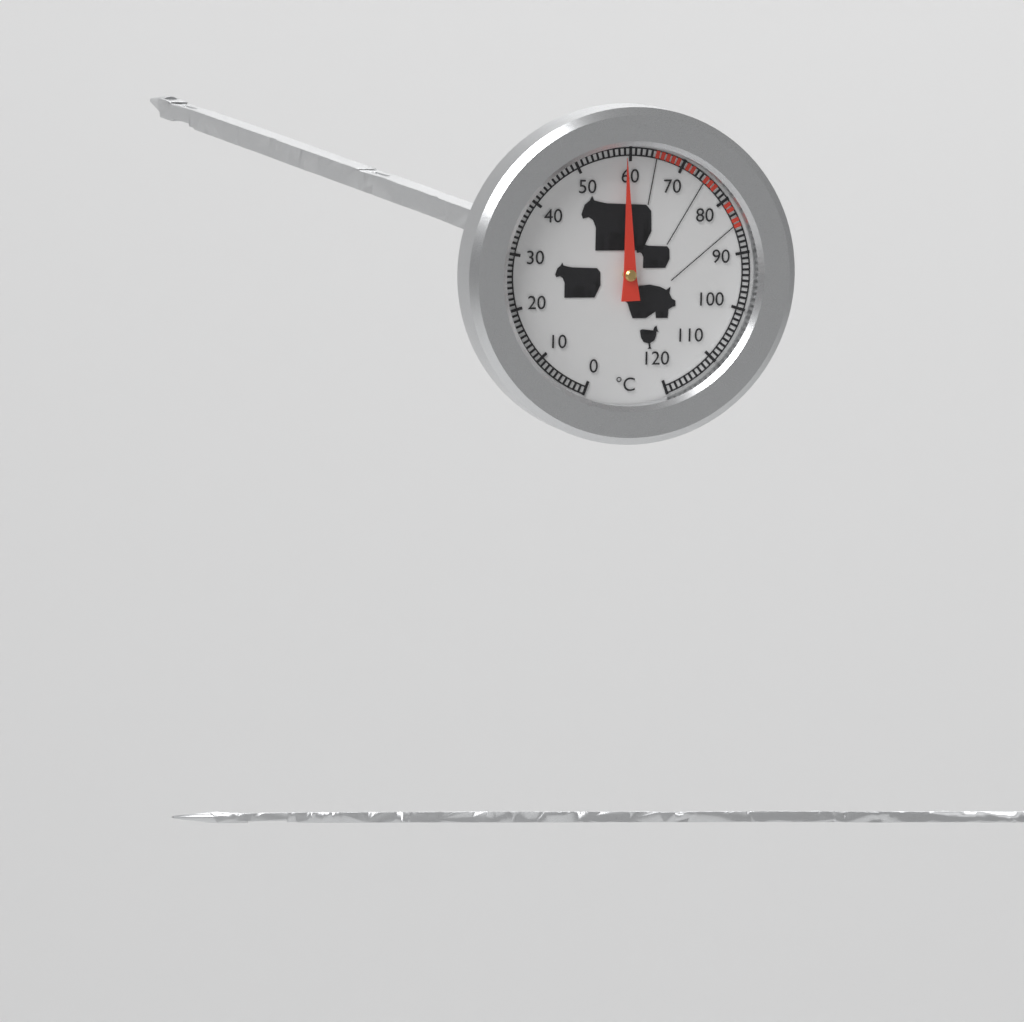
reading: 59 °C
